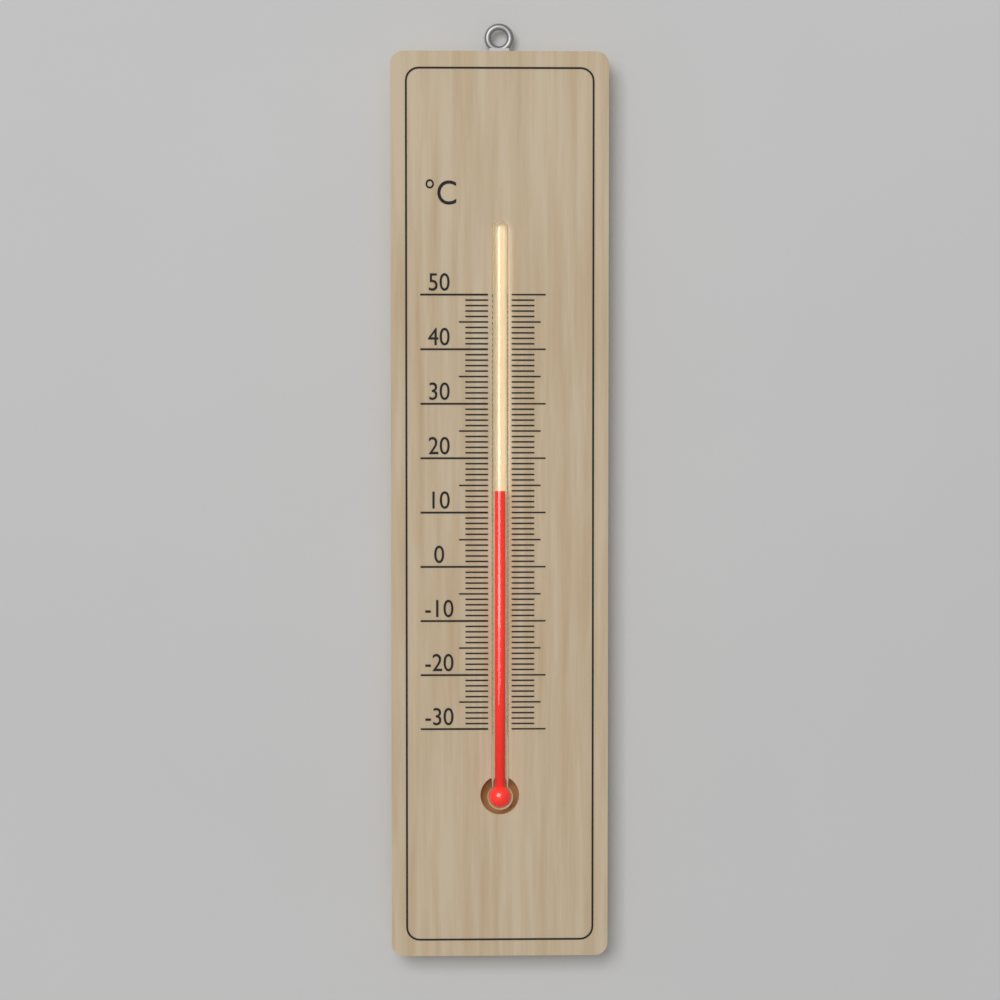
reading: 14 °C
